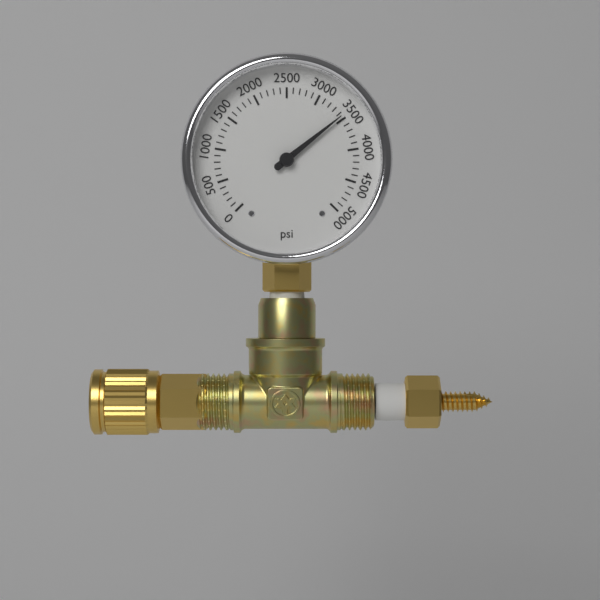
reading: 3450 psi
